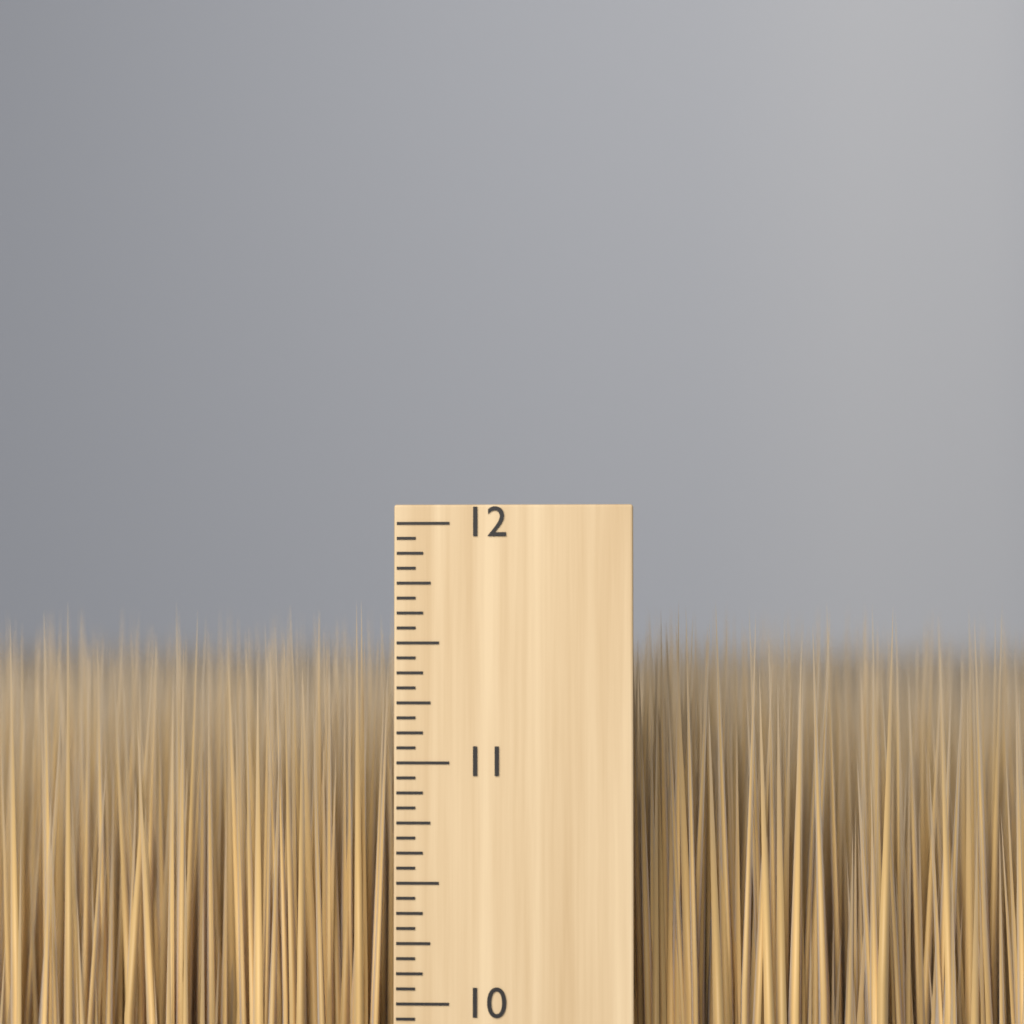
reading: 11.6875 inch
